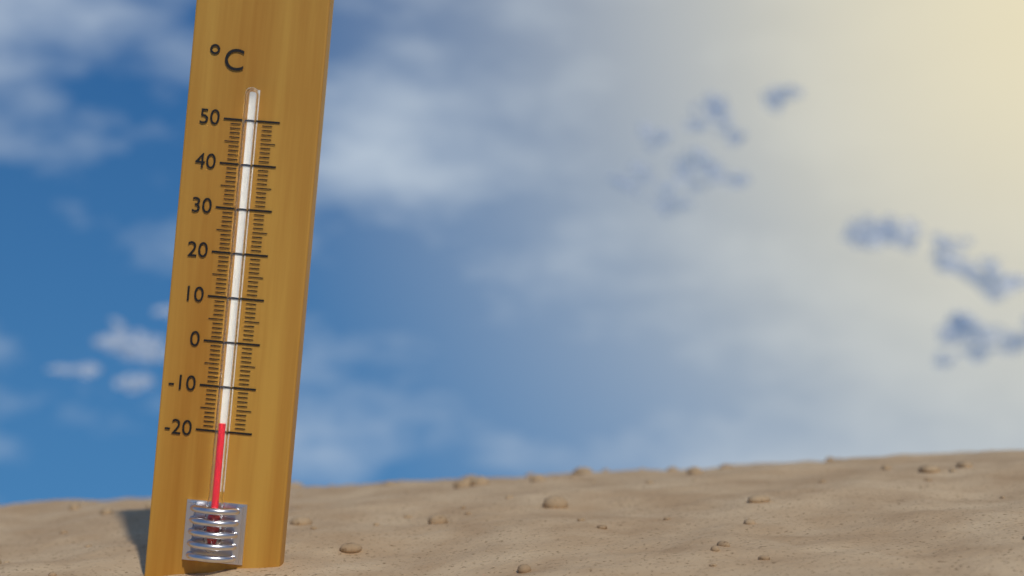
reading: -18 °C
